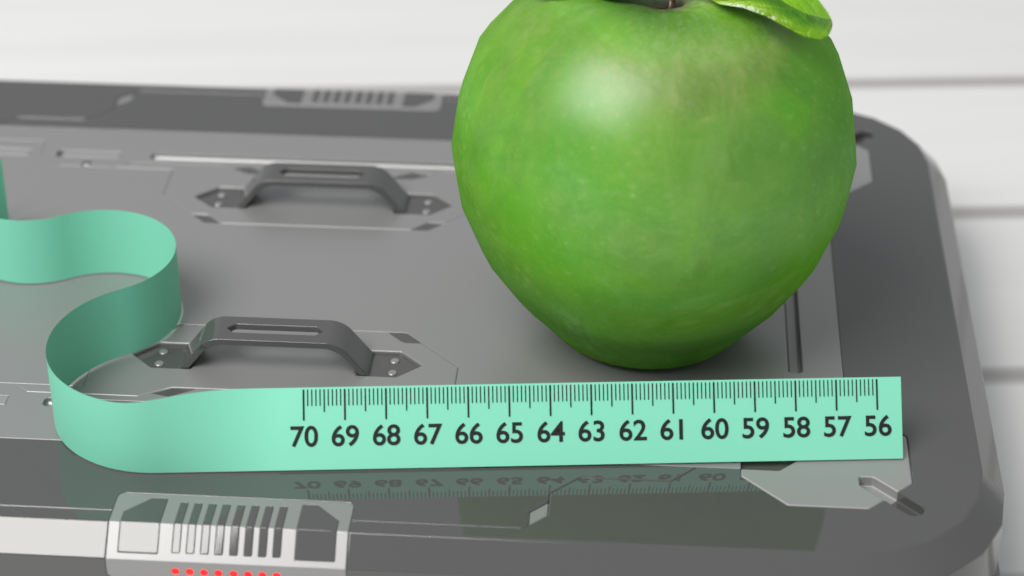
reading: 66.3 (no unit)
